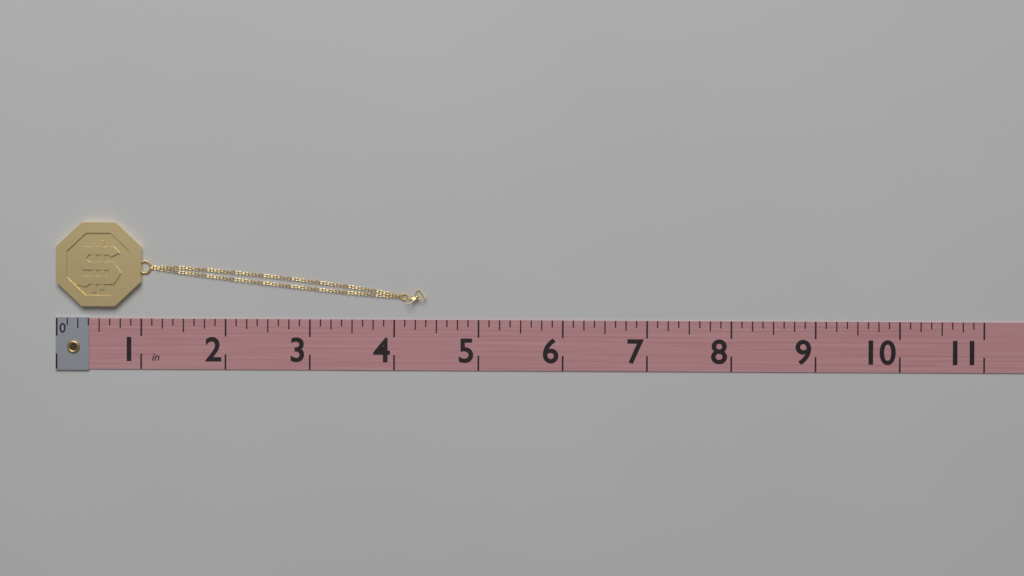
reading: 4.375 in
